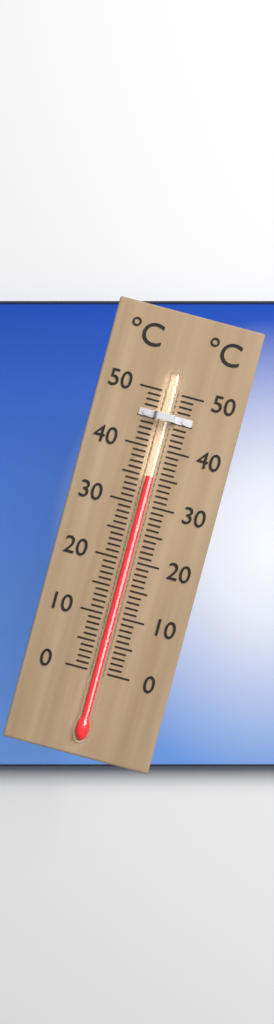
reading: 35 °C
